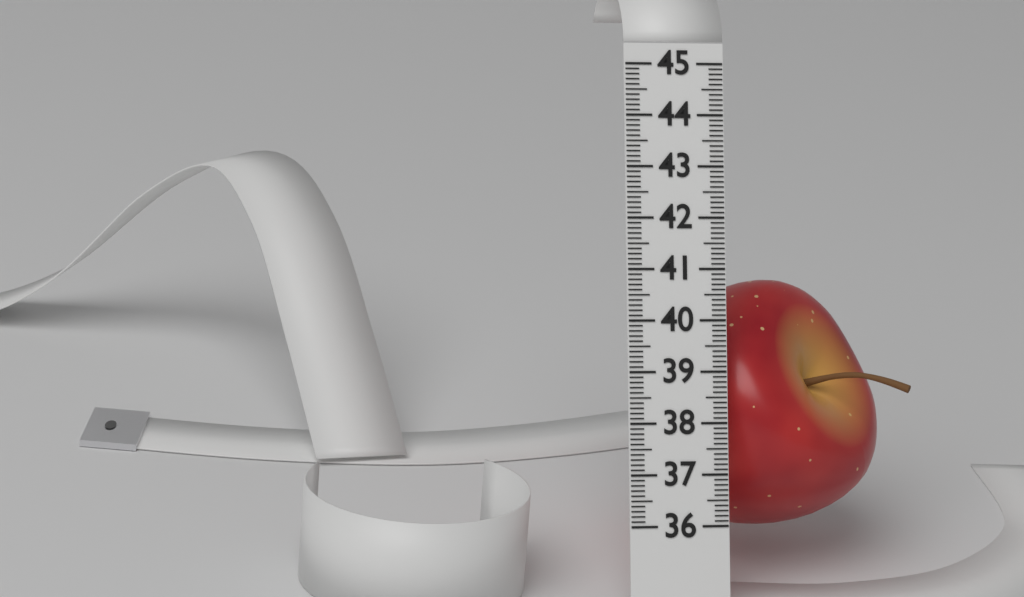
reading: 40.9 (no unit)
